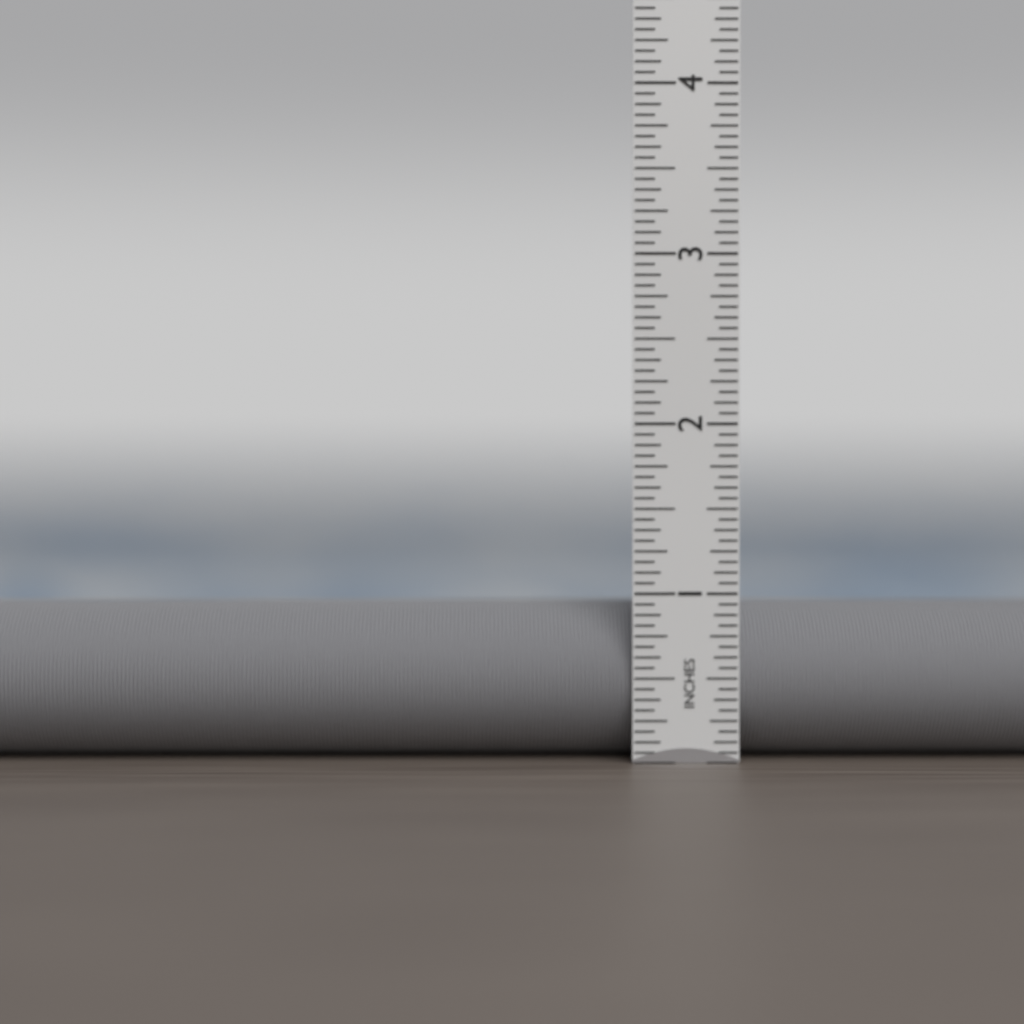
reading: 0.9375 in
